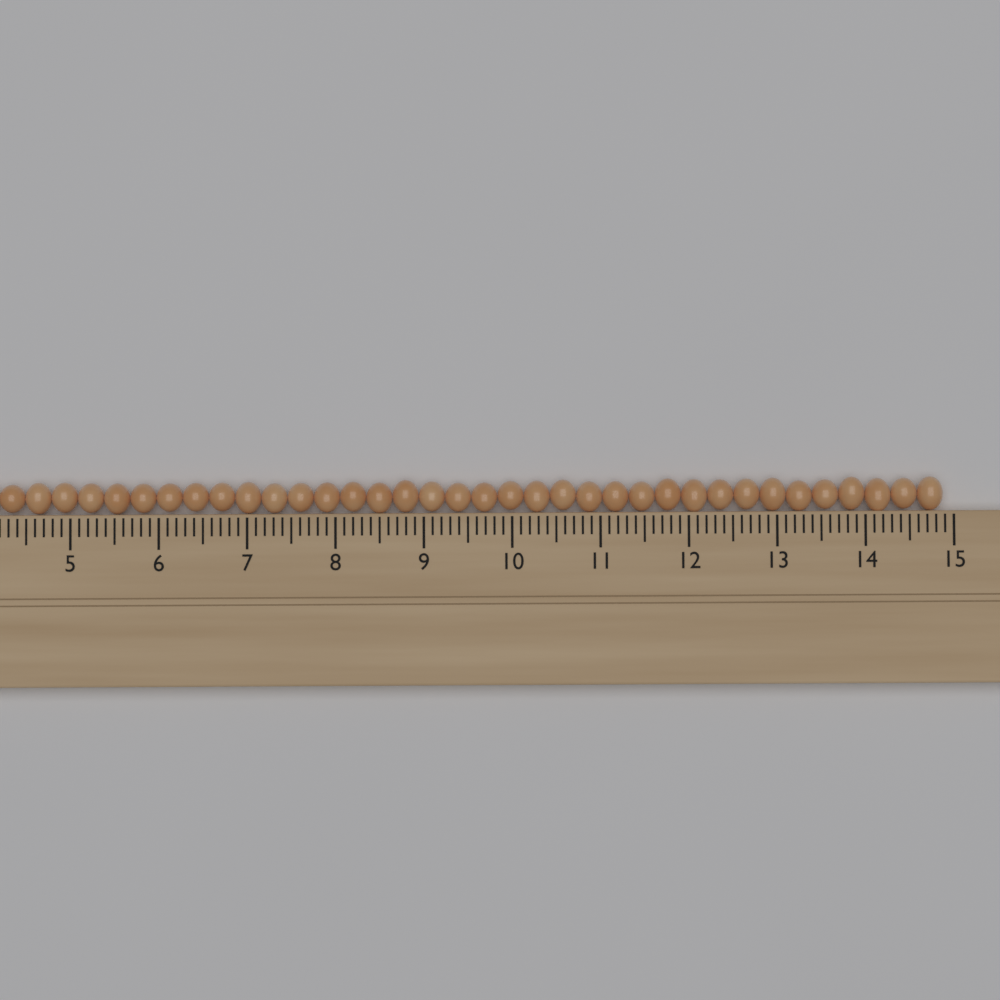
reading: 14.9 cm
